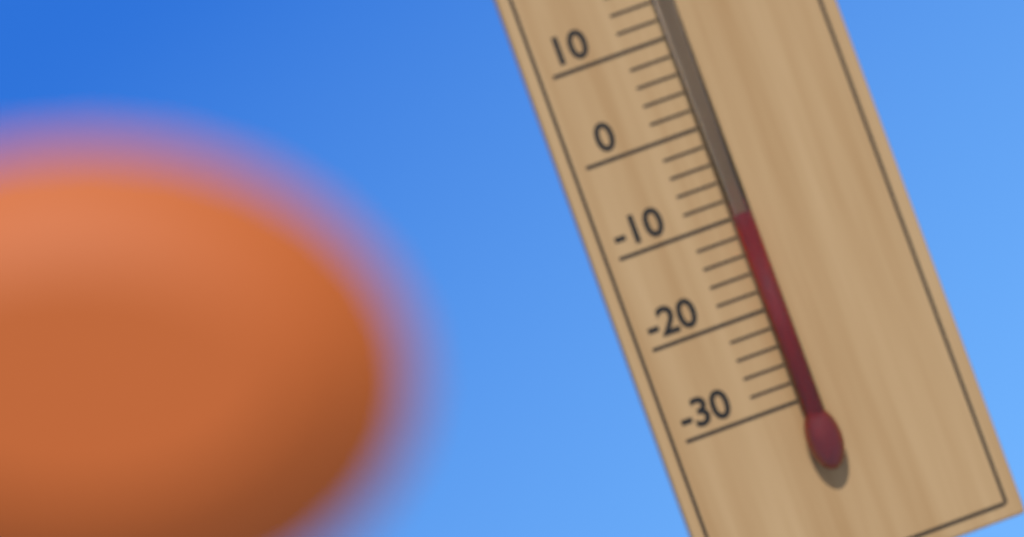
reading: -10 °C
